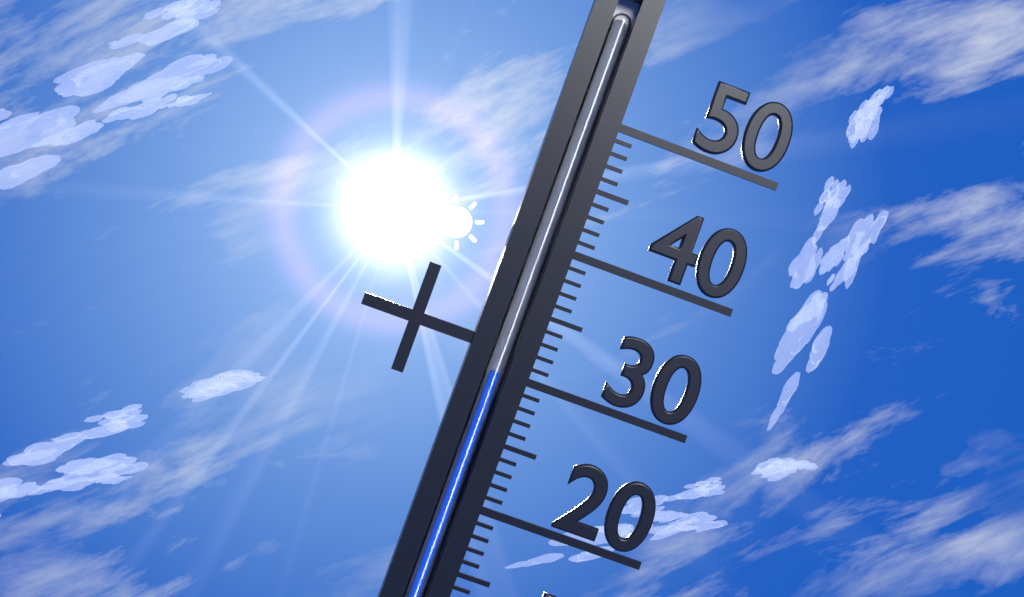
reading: 30 °C
